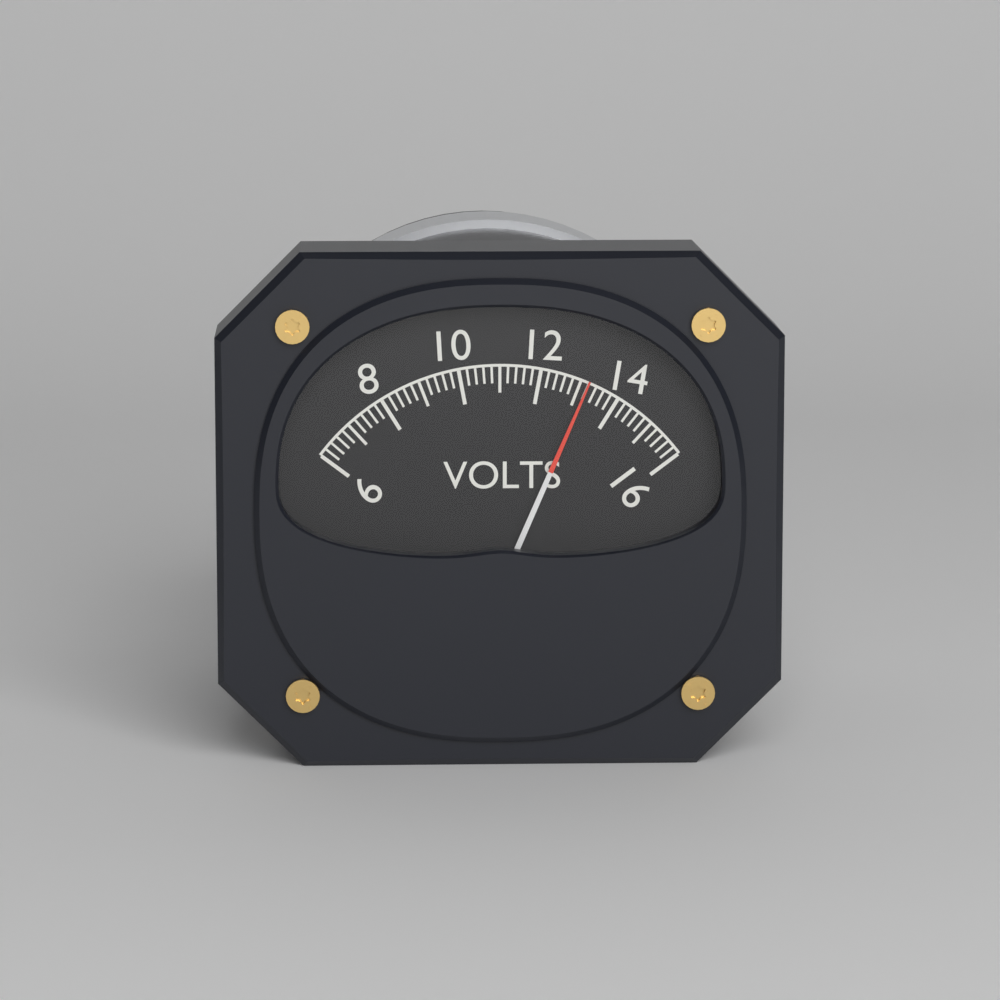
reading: 13.2 V
